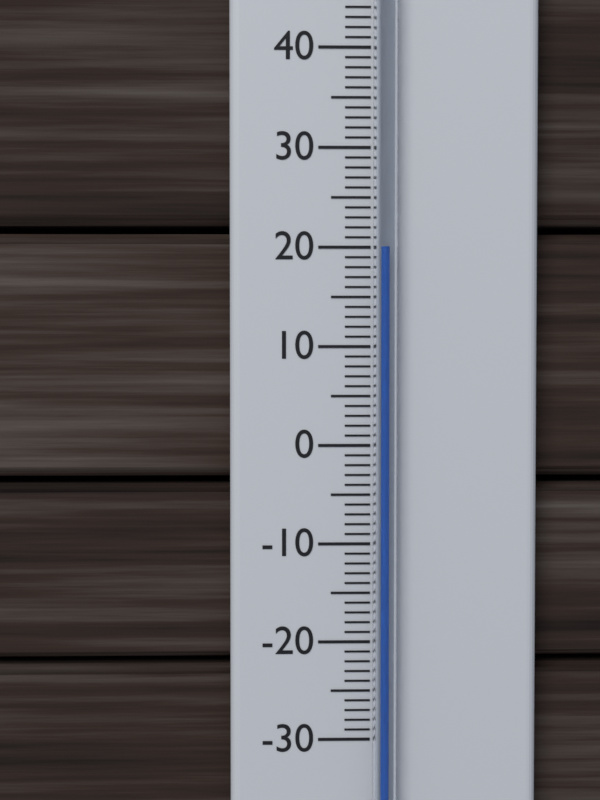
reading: 20 °C
